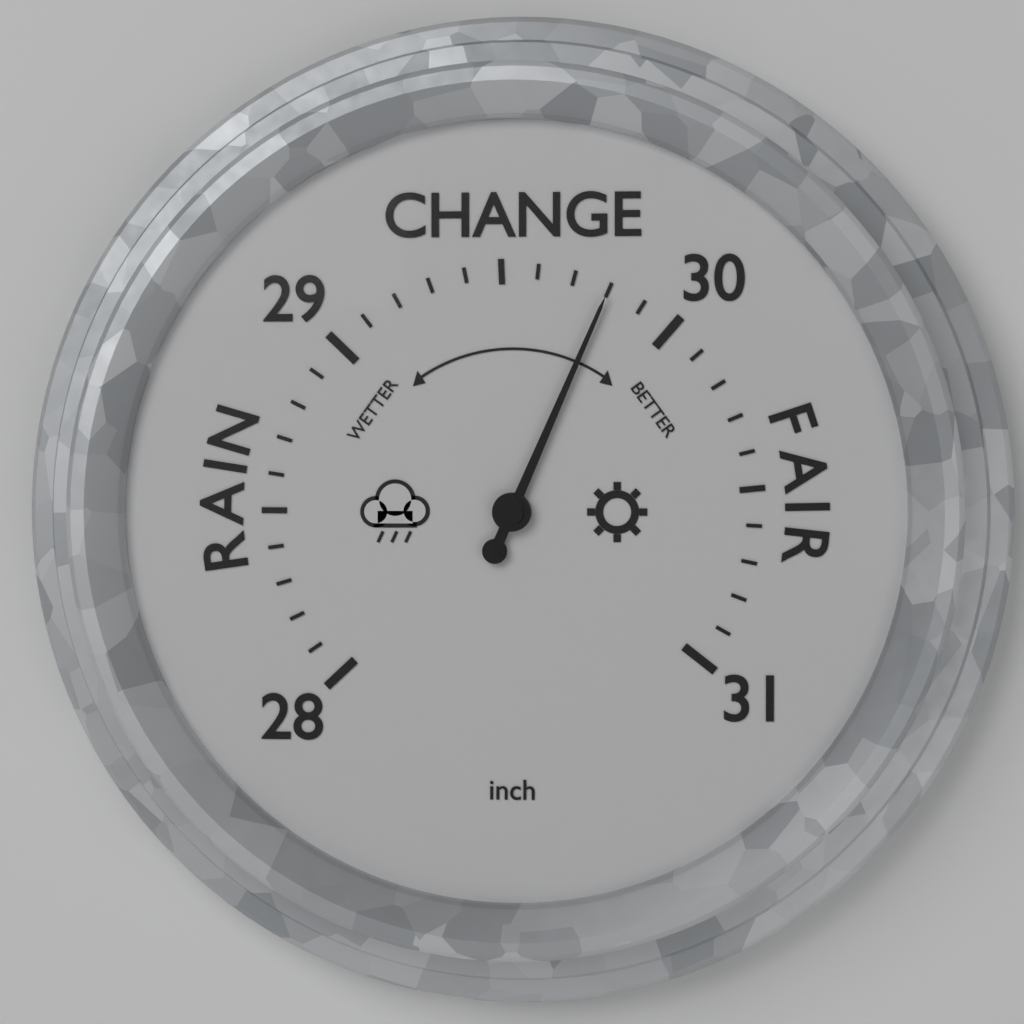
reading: 29.8 inch
